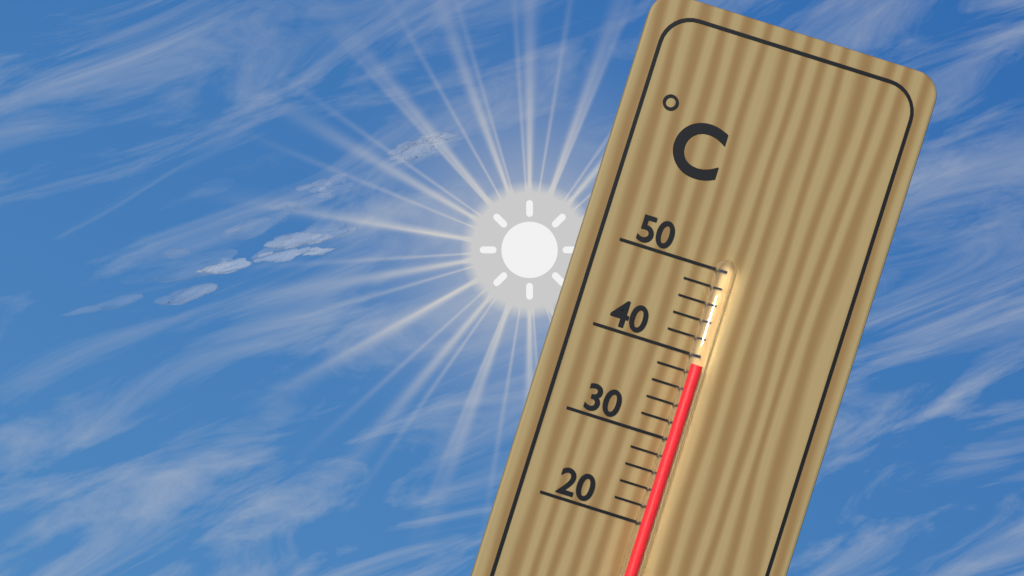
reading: 39 °C
